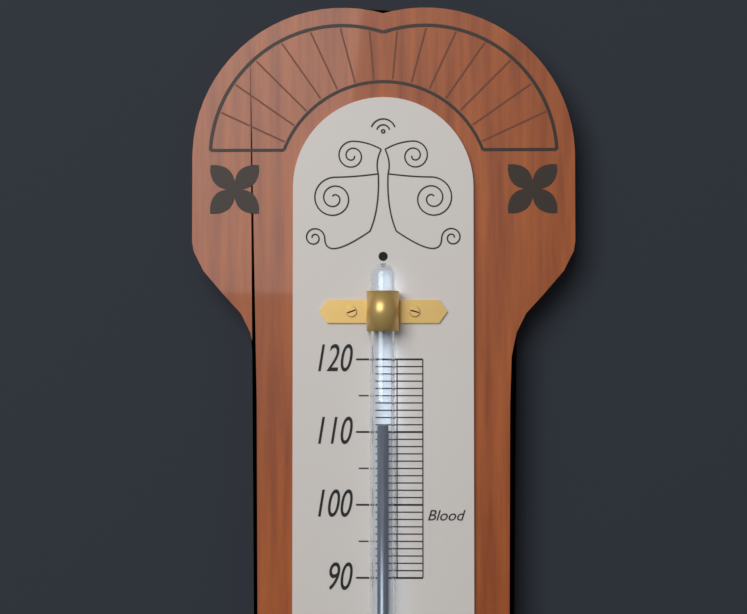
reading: 111 (no unit)
